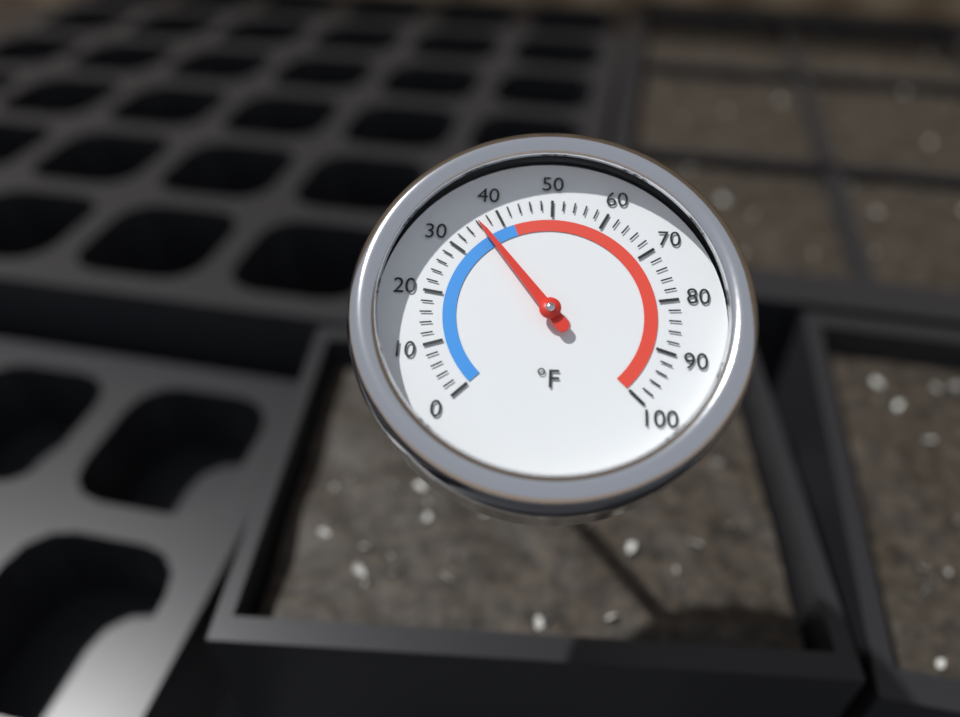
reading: 36 °F
